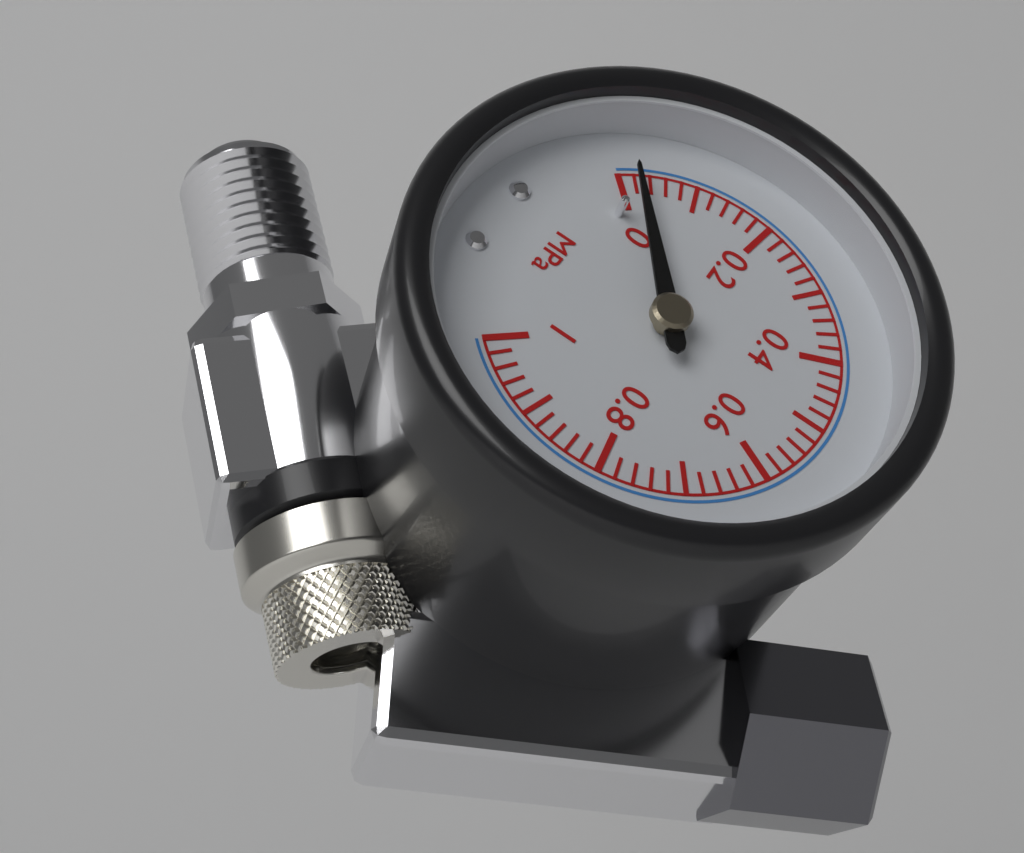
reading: 0.02 MPa
